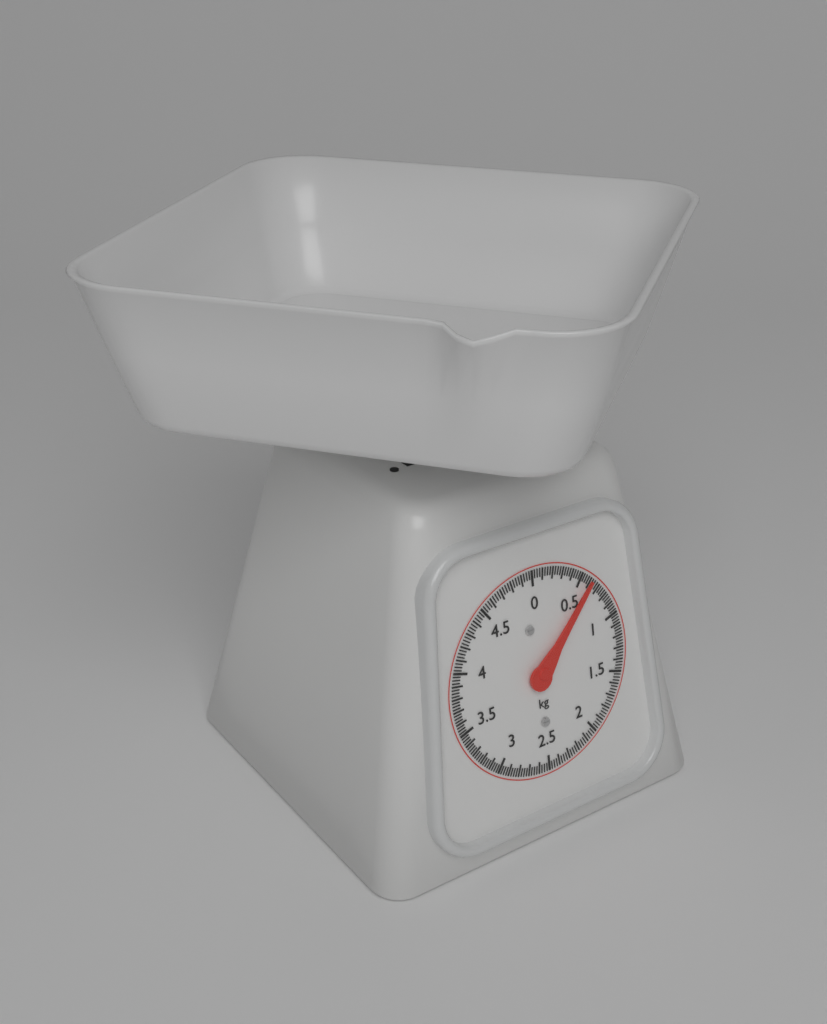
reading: 0.600 kg
